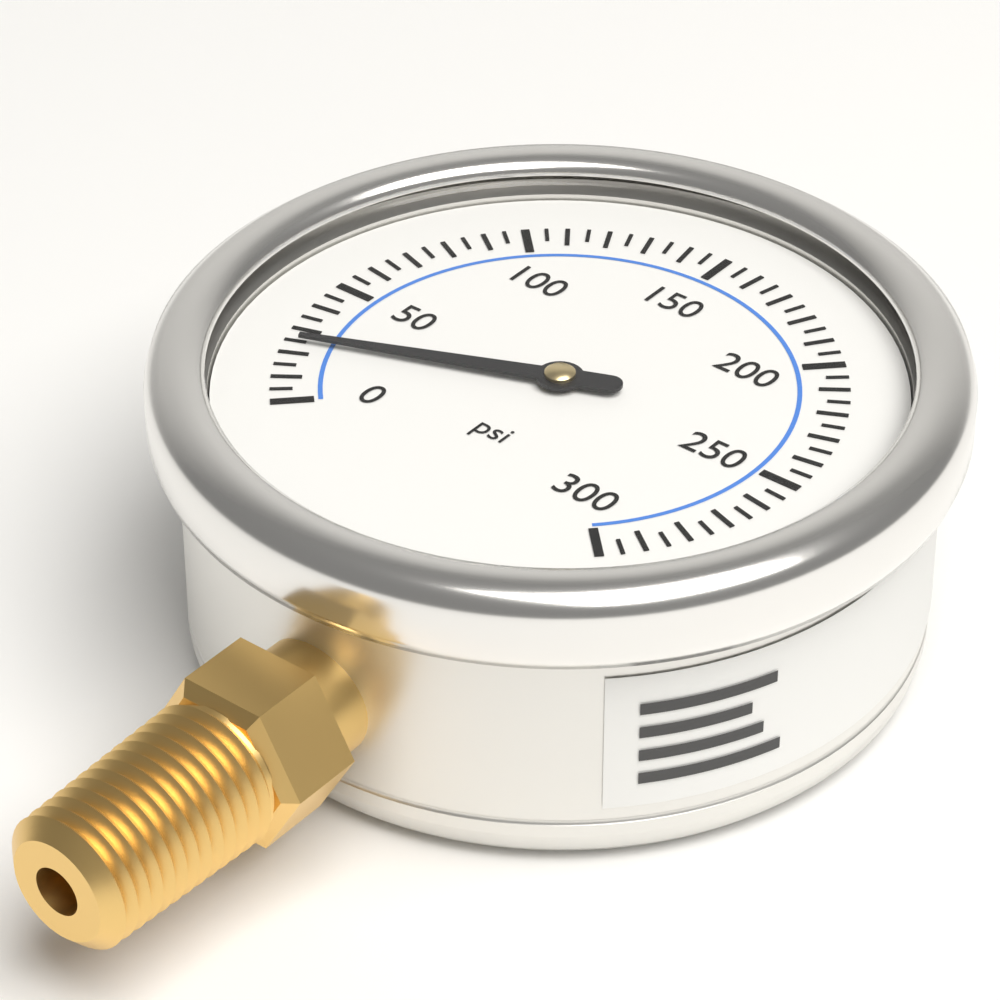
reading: 25 psi
